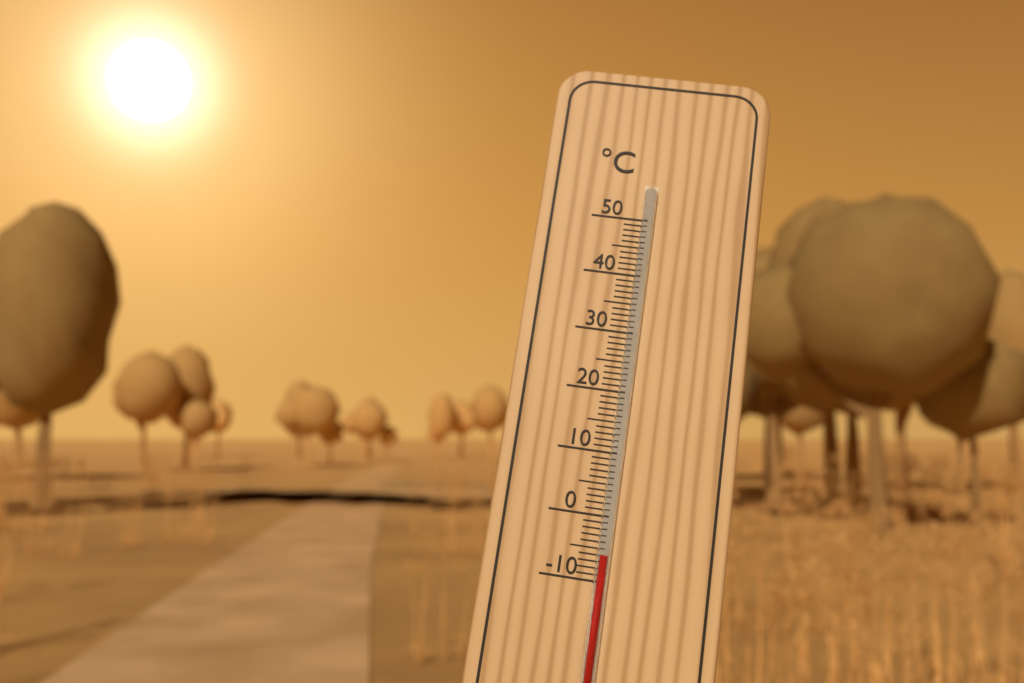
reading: -6 °C
